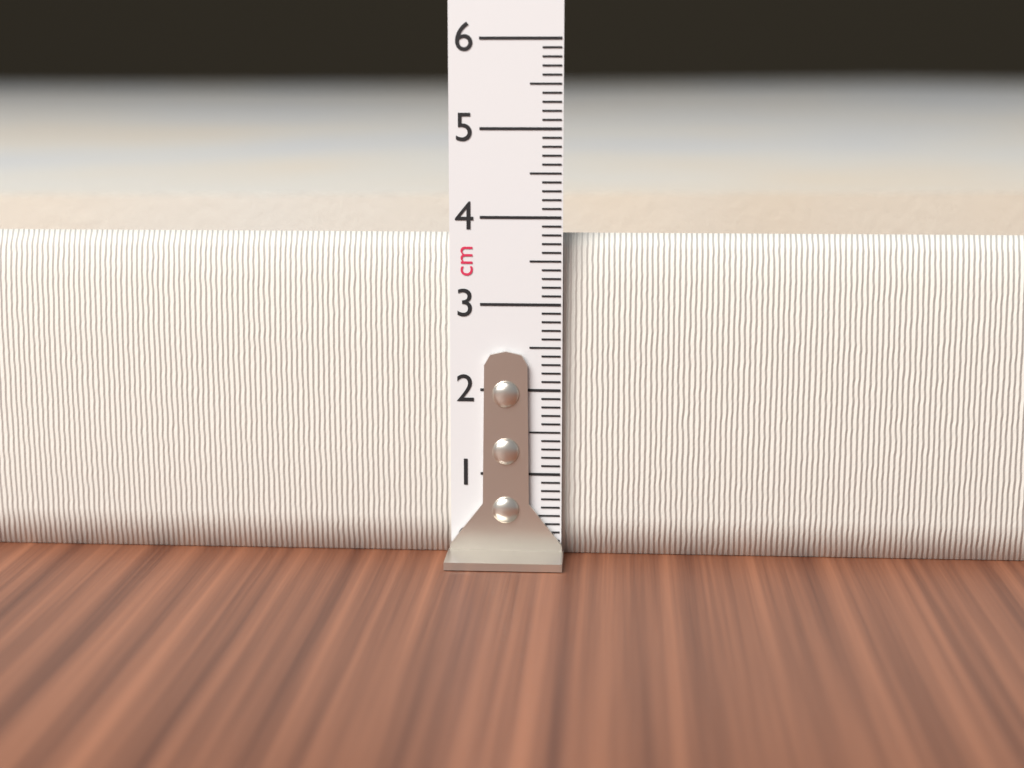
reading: 3.8 cm
